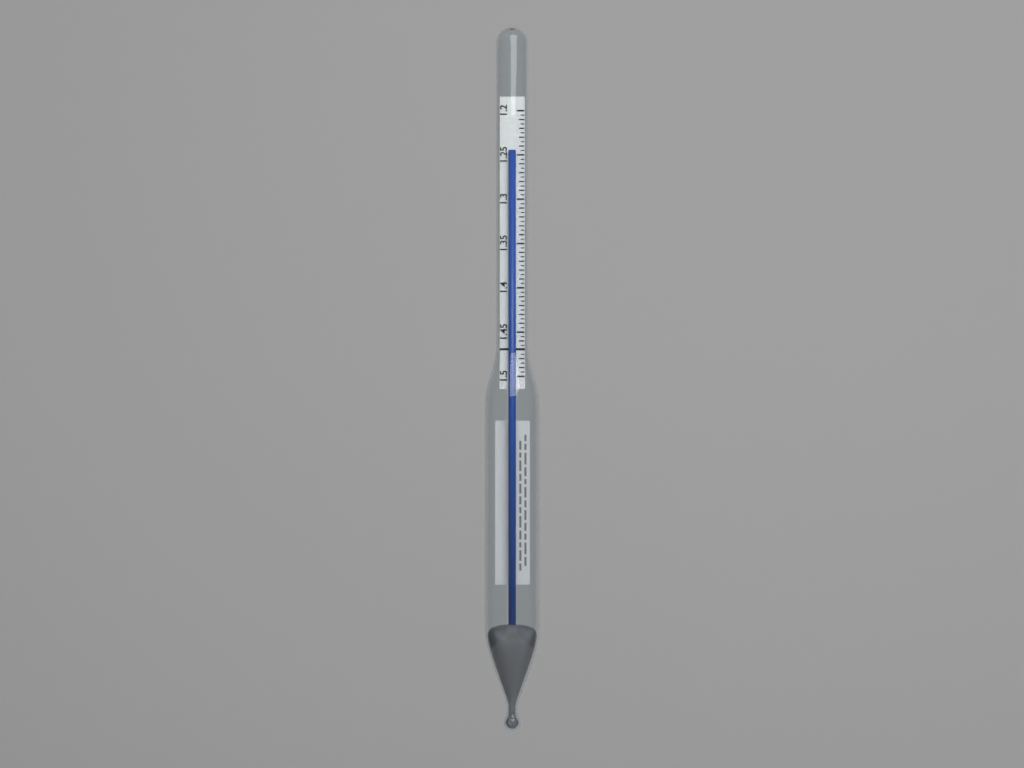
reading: 1.245 (no unit)
